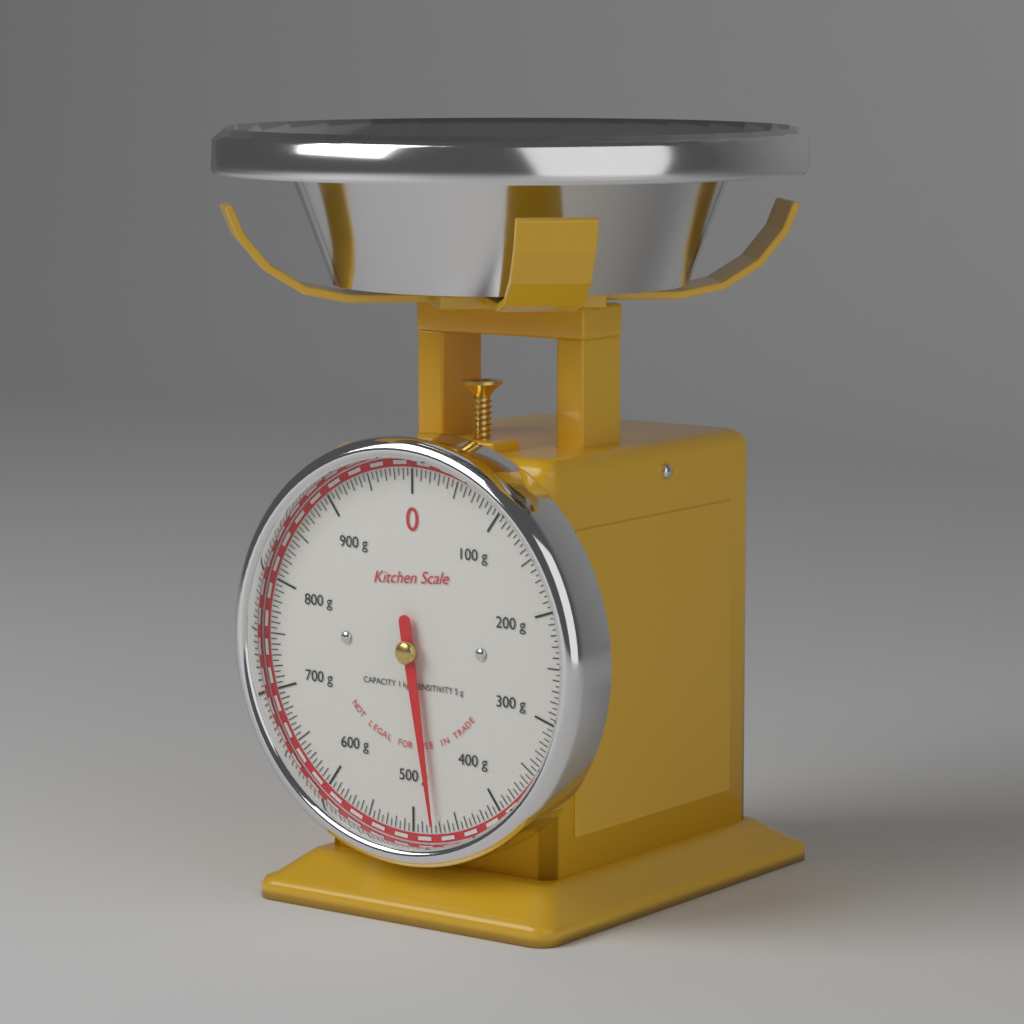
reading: 475 g
